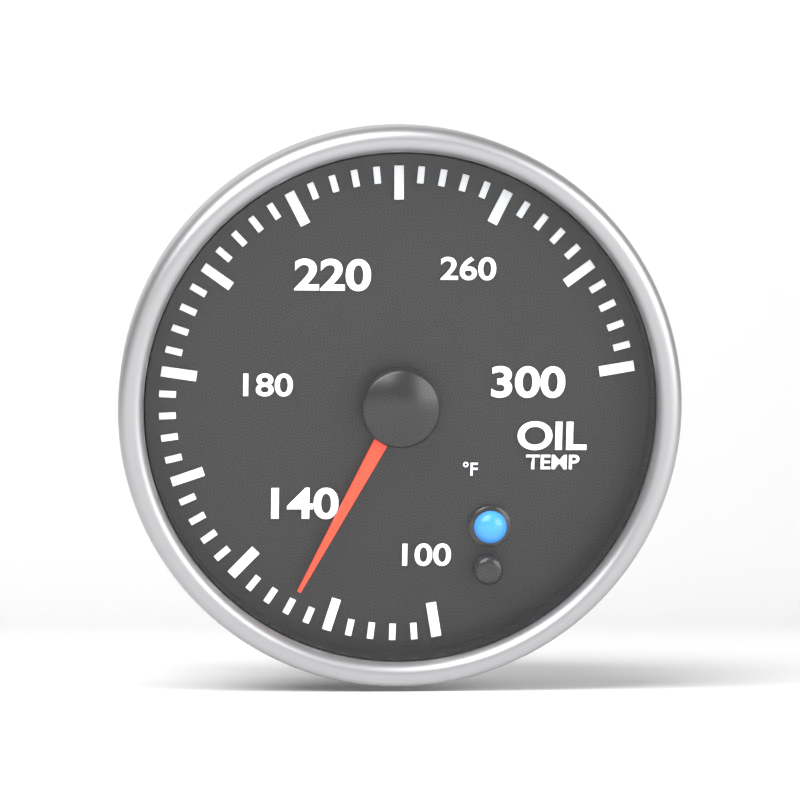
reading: 128 °F
